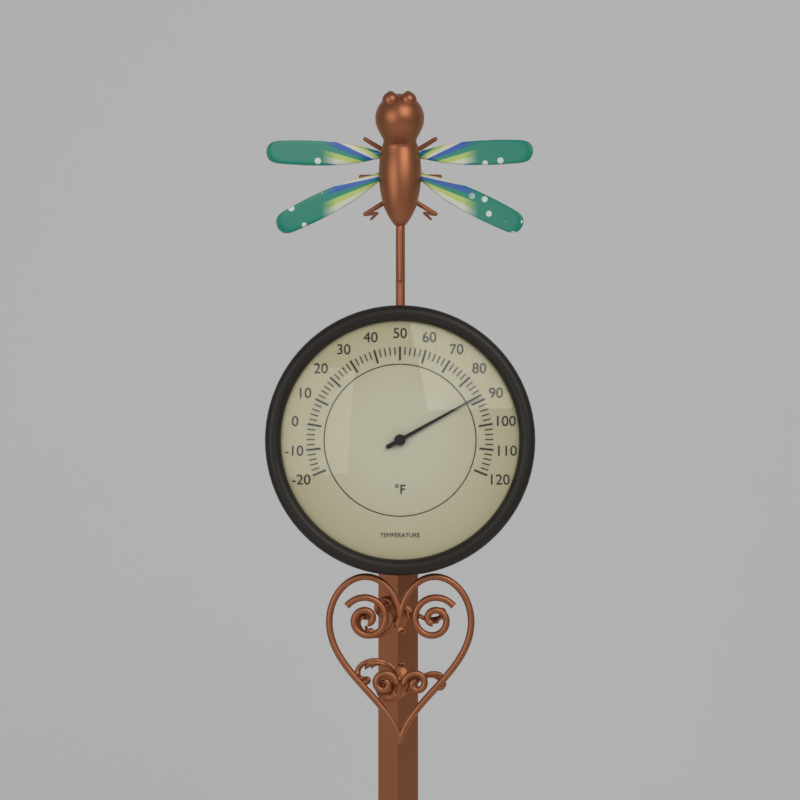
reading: 88 °F
